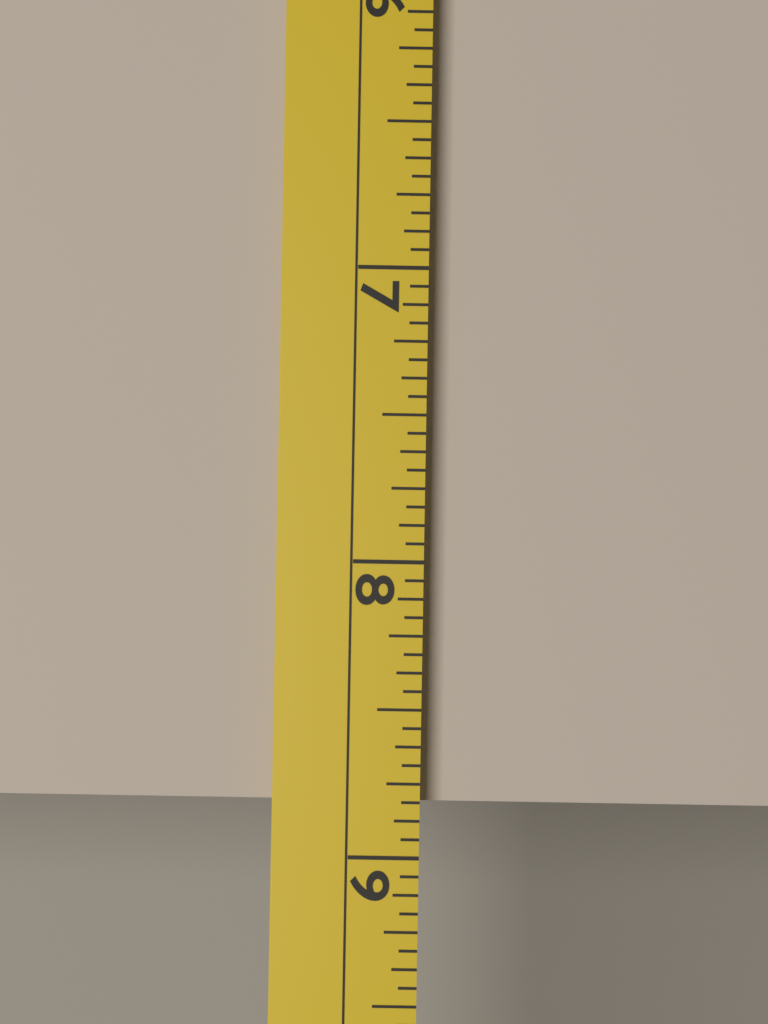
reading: 8.8125 (no unit)
